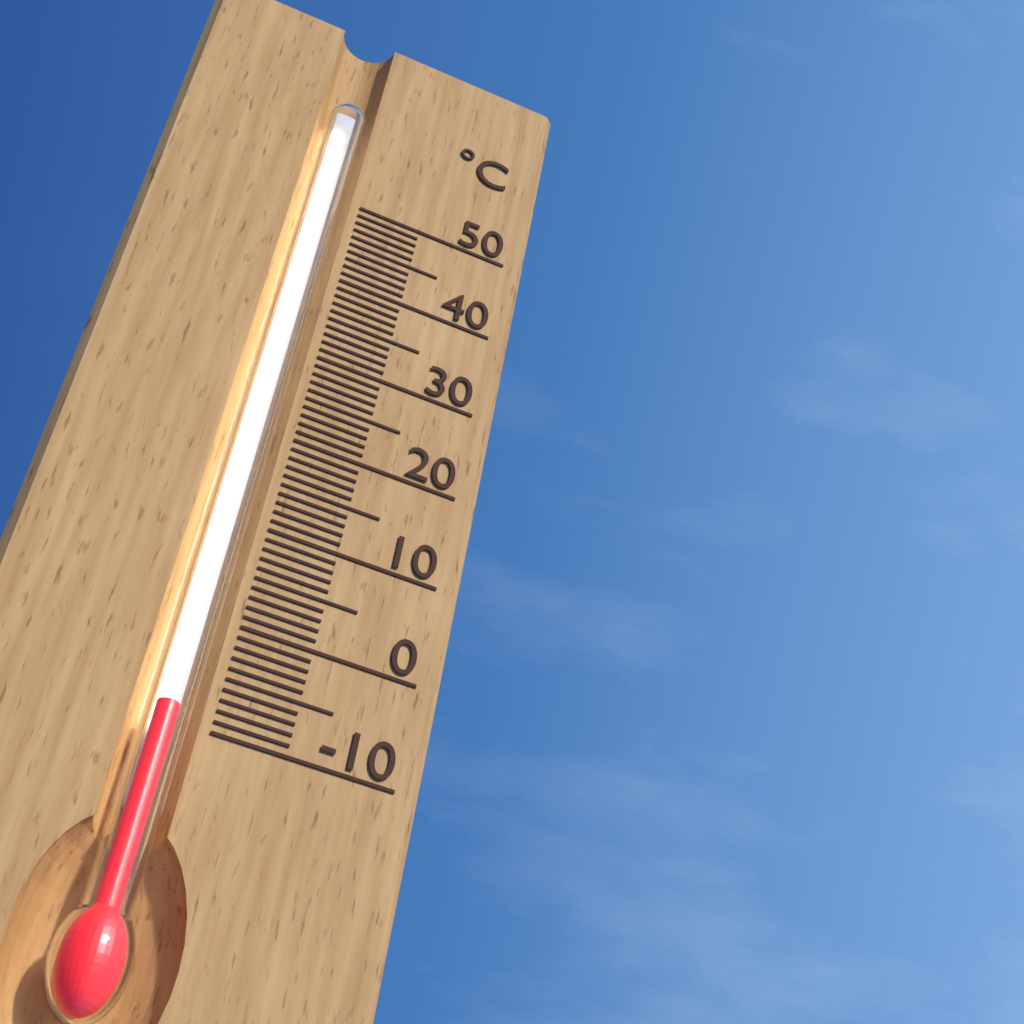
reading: -9 °C
